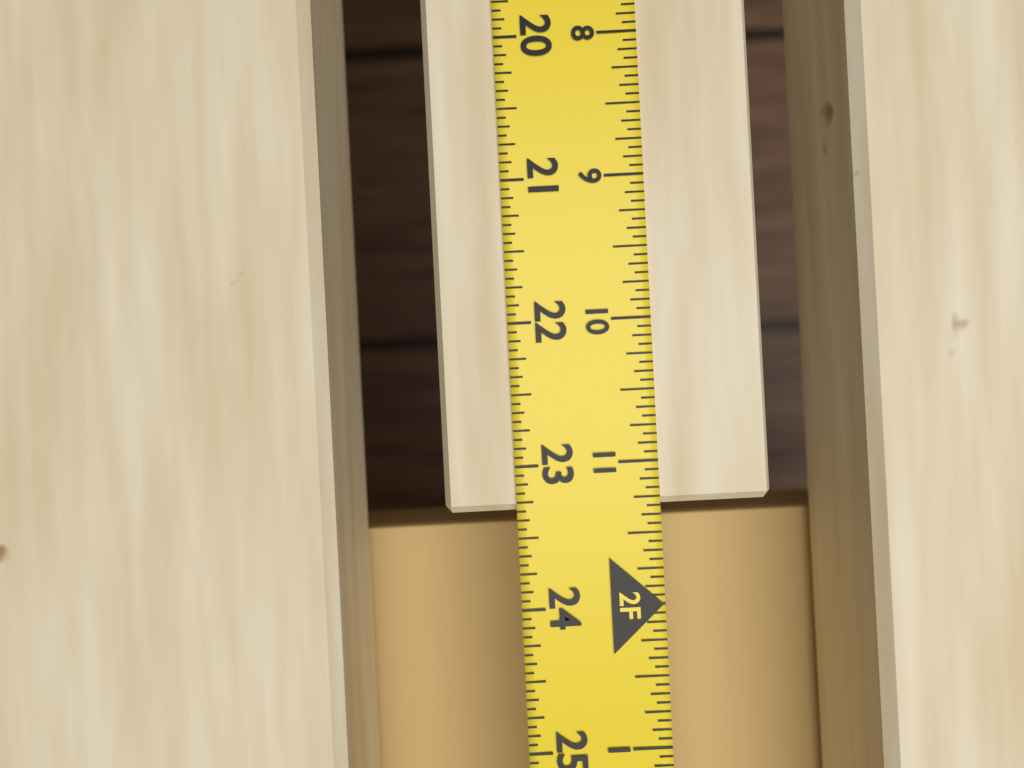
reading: 23.3125 in
